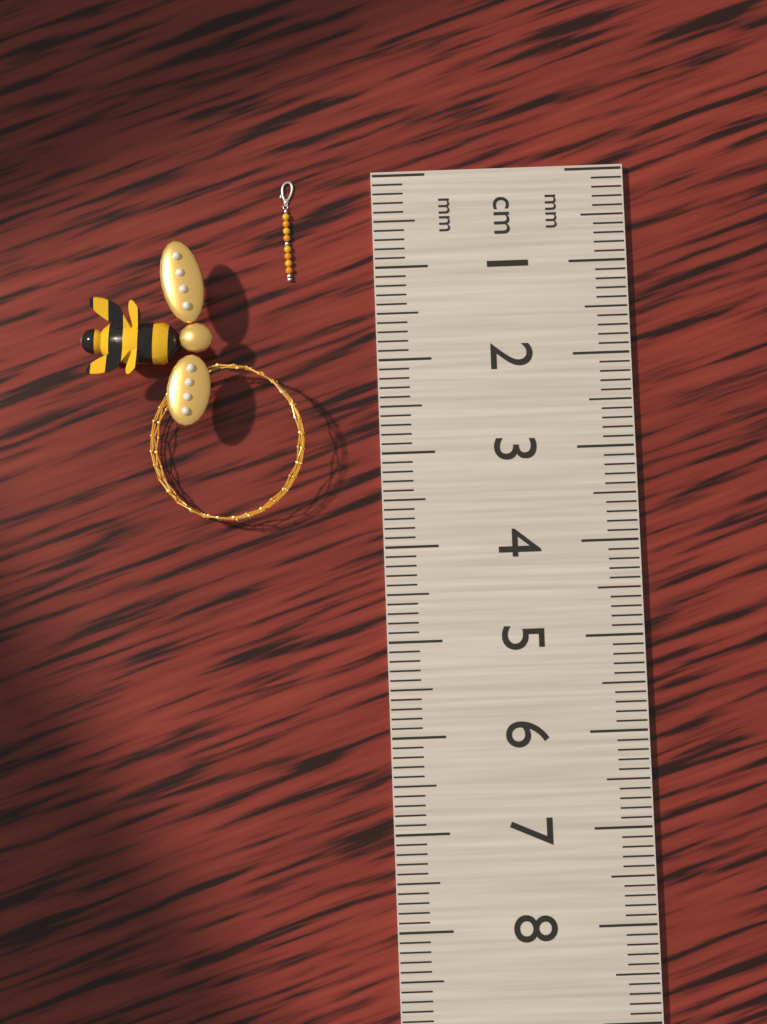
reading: 1.1 cm
